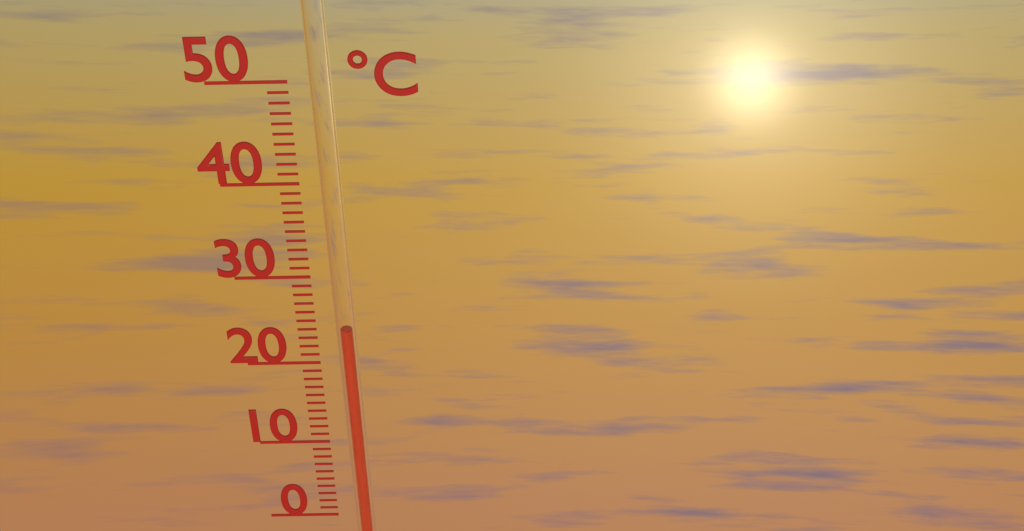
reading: 24 °C
